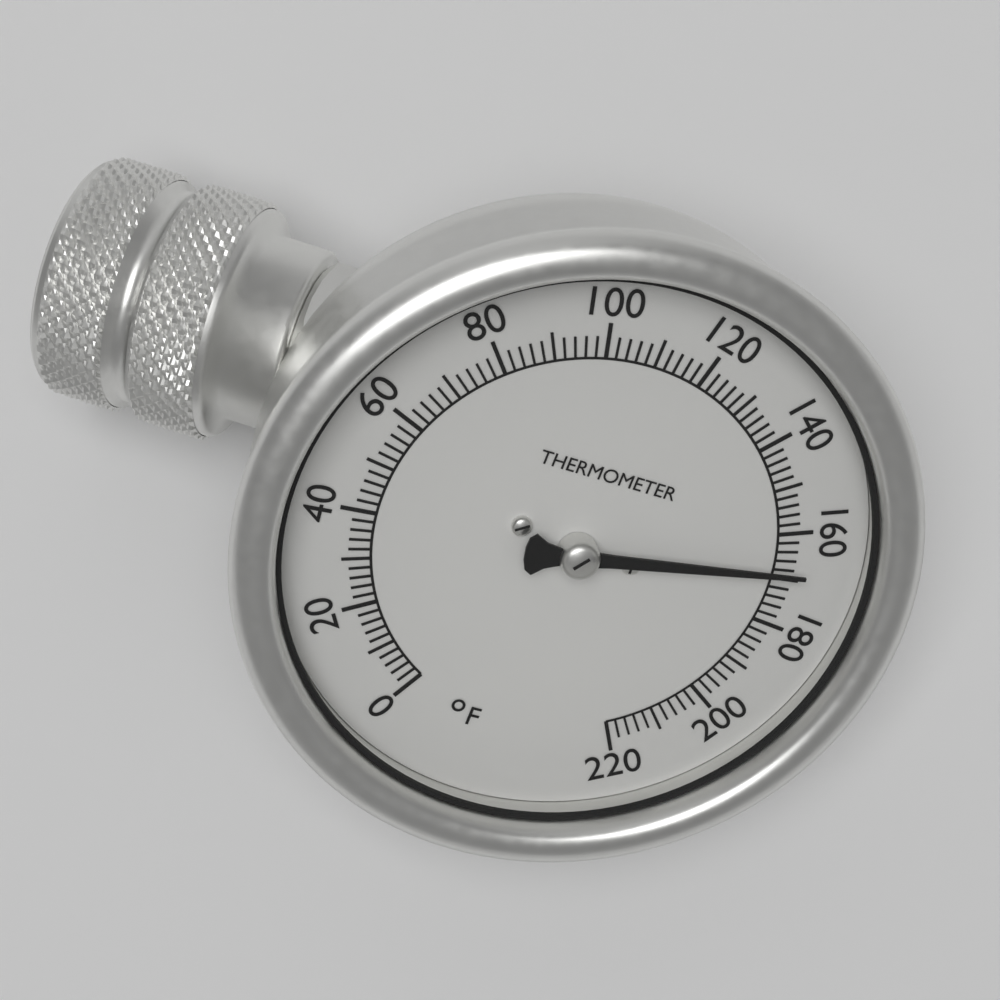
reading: 168 °F
